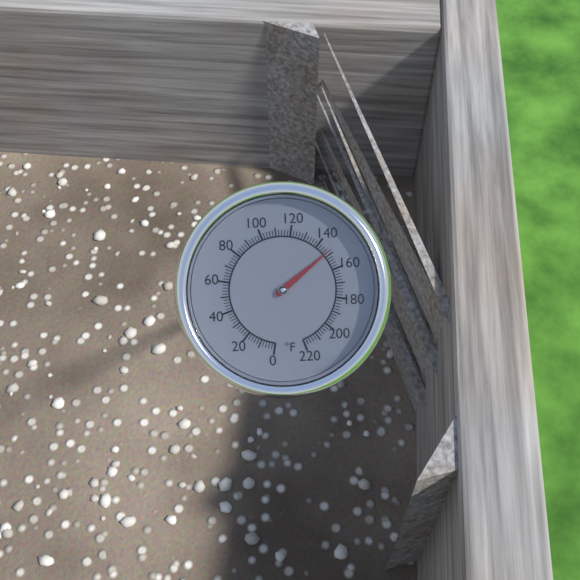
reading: 148 °F
